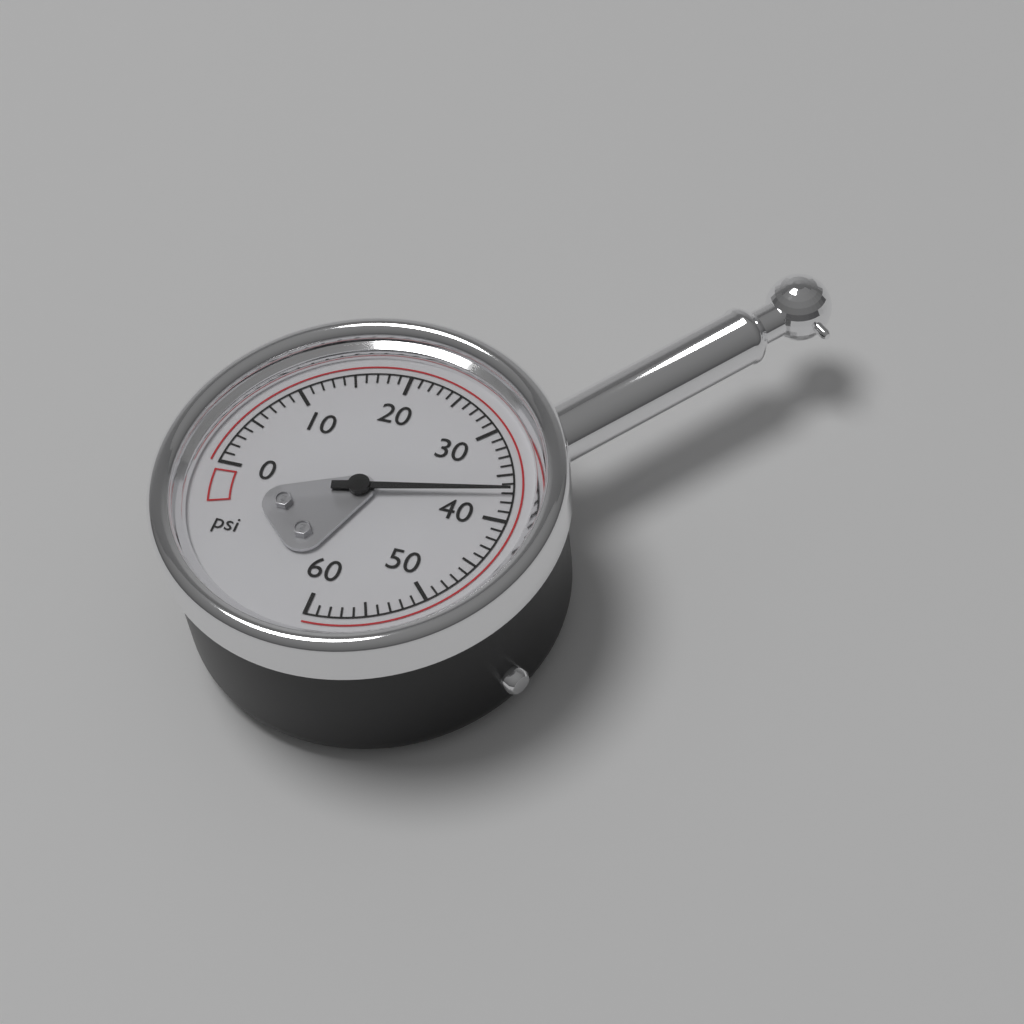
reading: 37 psi
